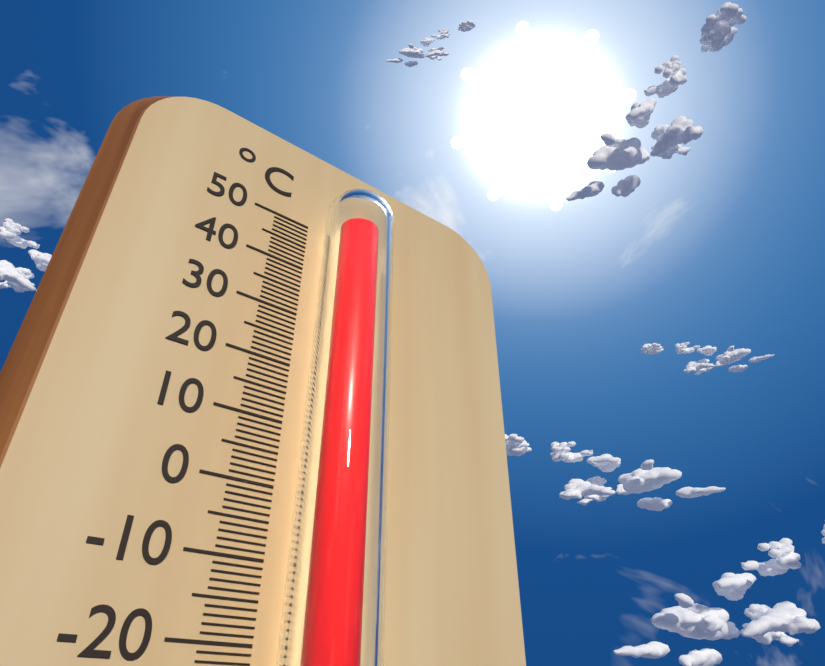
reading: 48 °C
